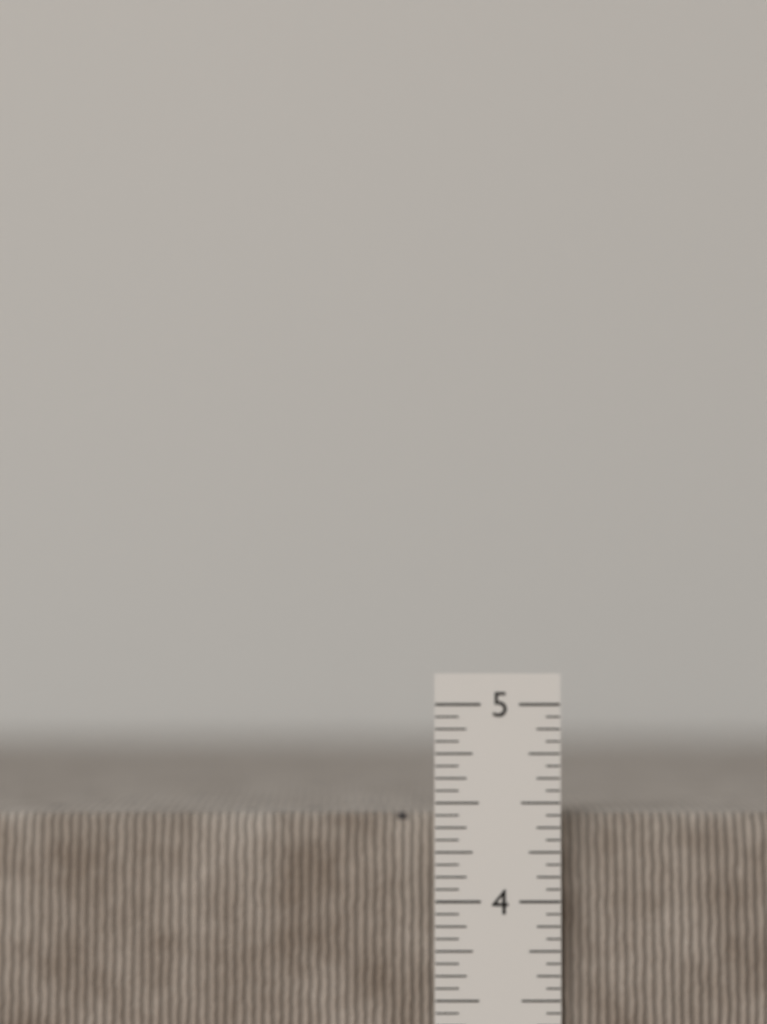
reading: 4.4375 in
